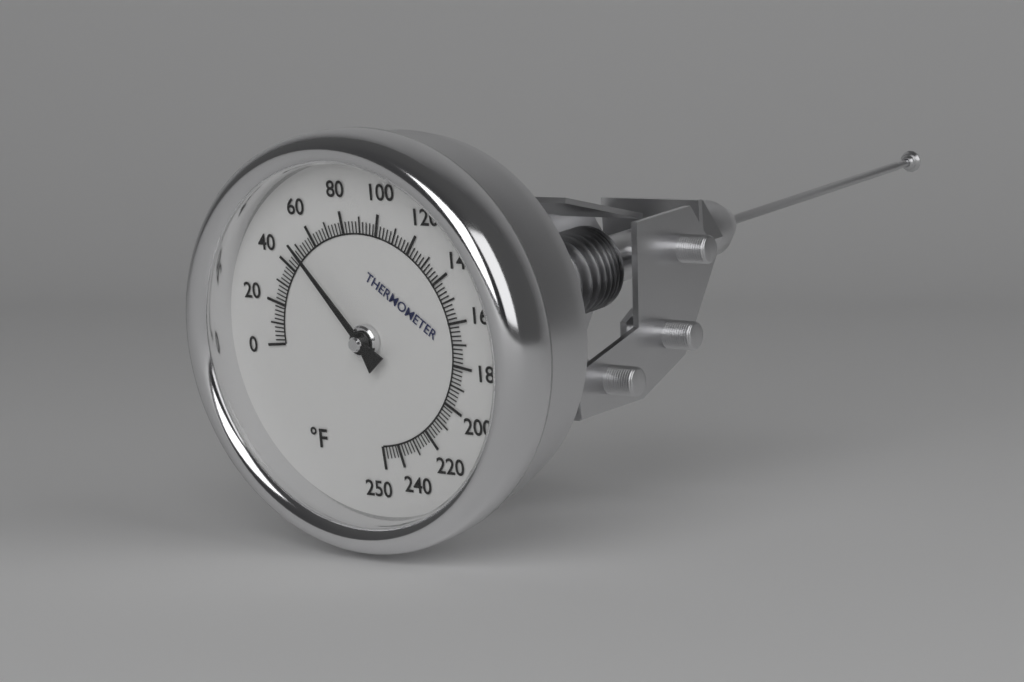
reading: 50 °F
